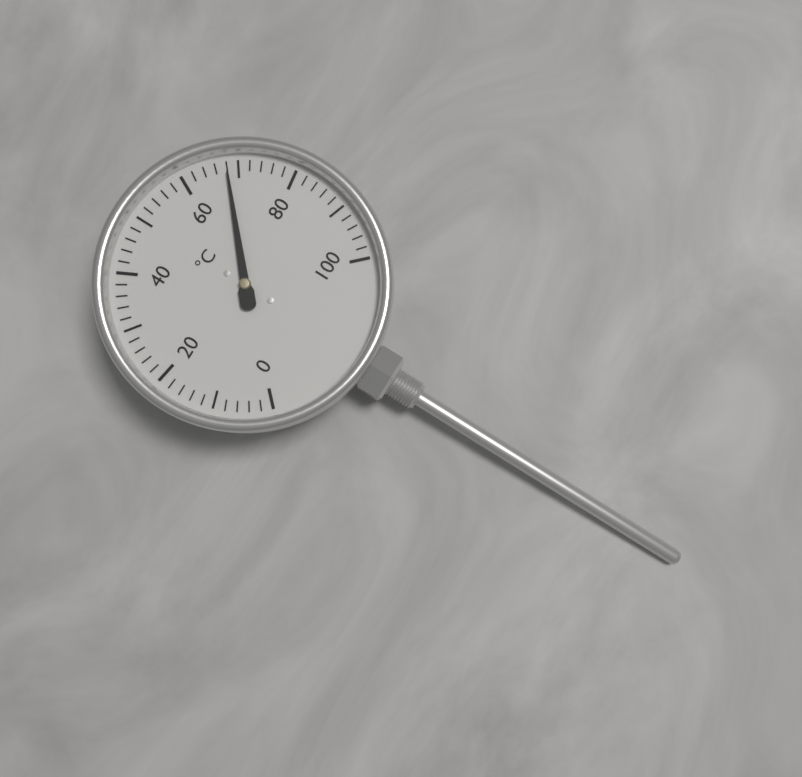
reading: 68 °C
